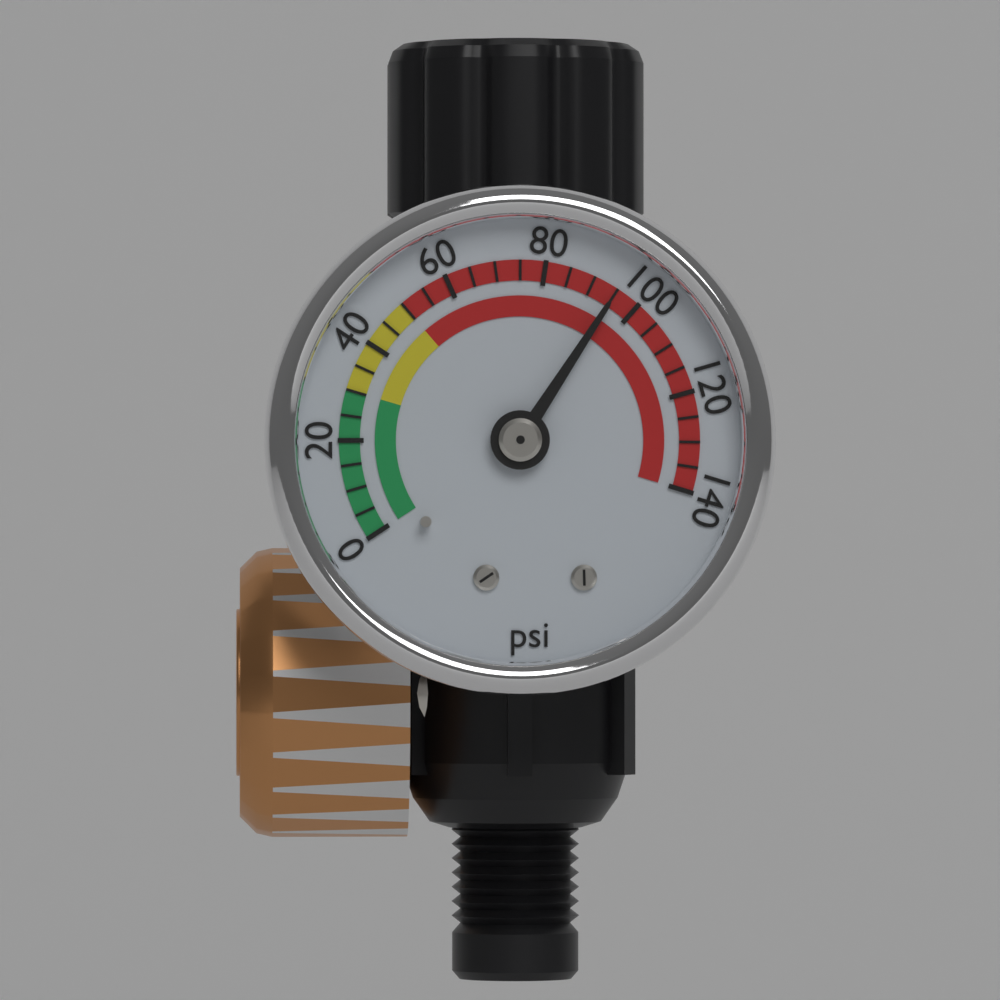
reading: 95 psi
